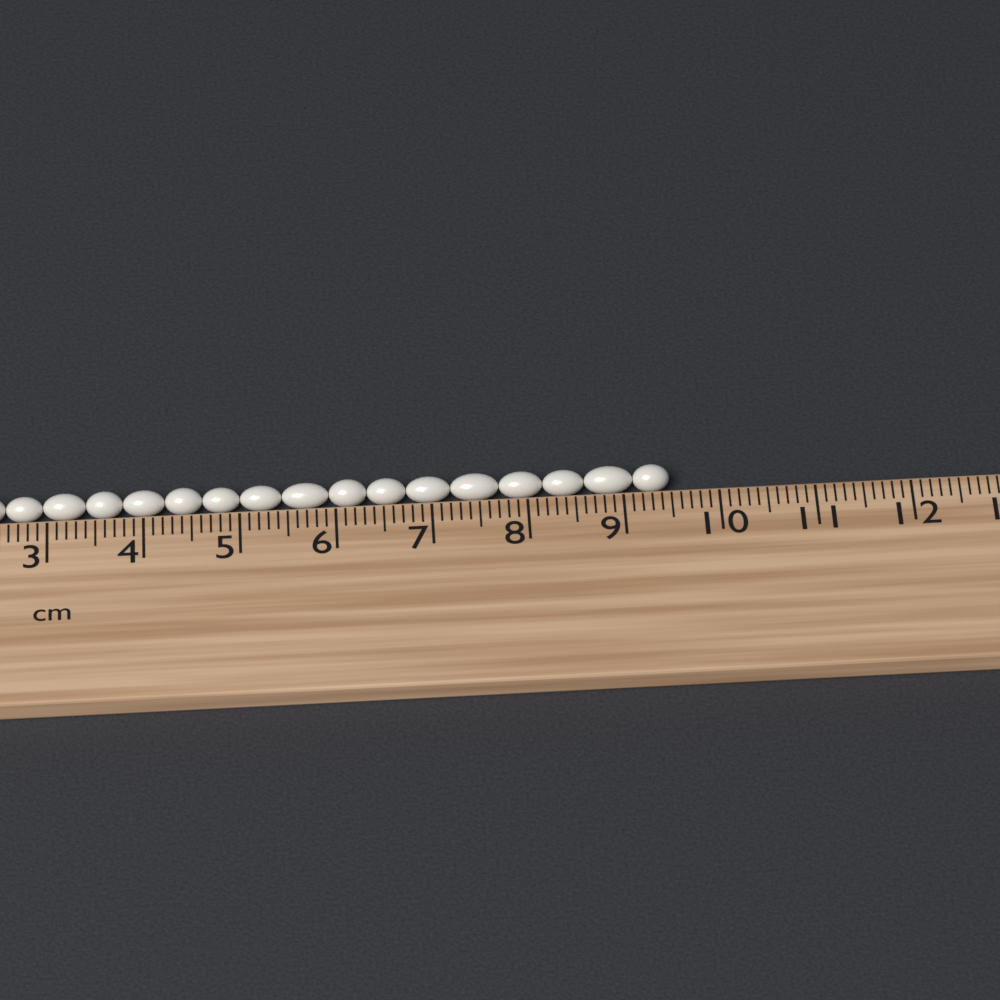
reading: 9.5 cm
